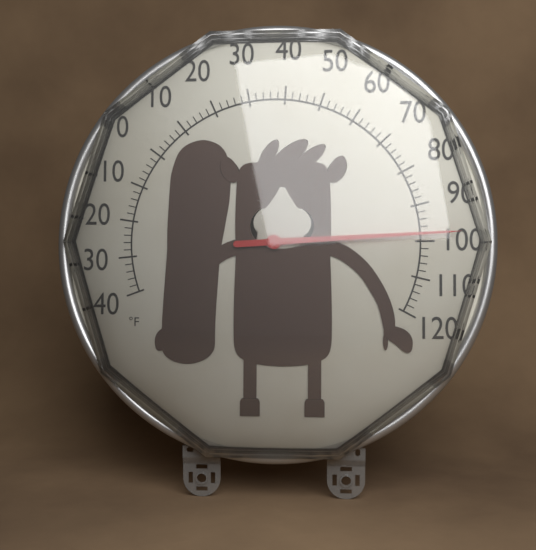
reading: 98 °F
